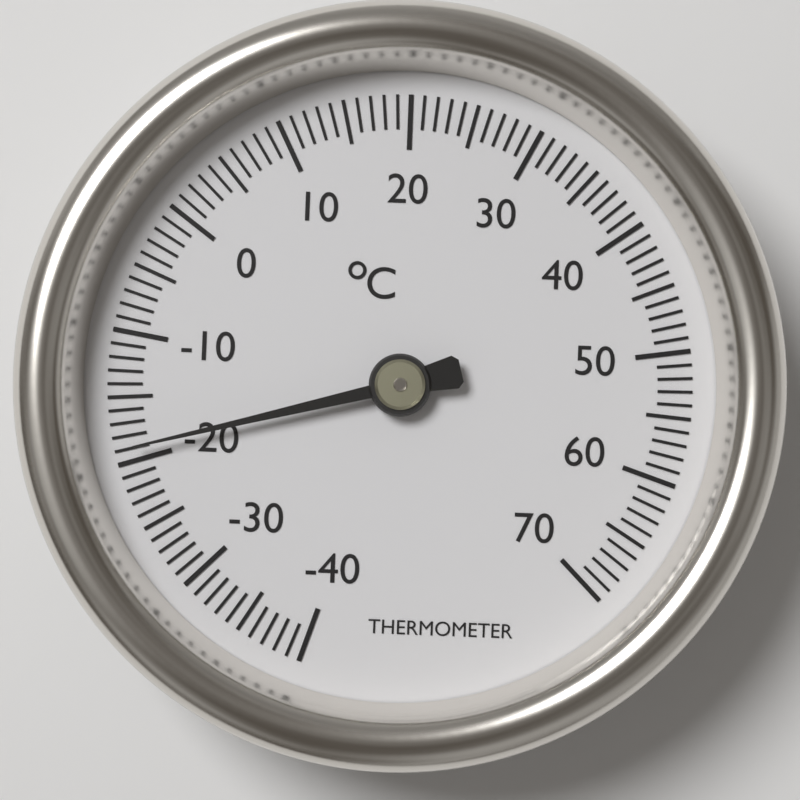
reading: -19 °C
